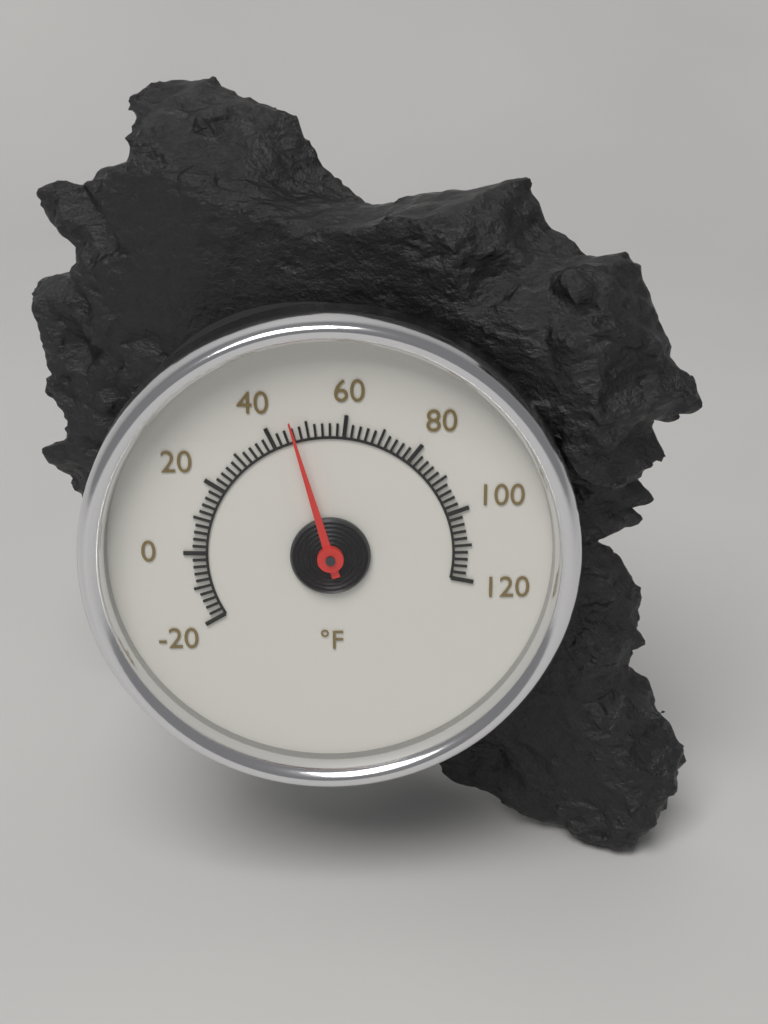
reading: 46 °F
